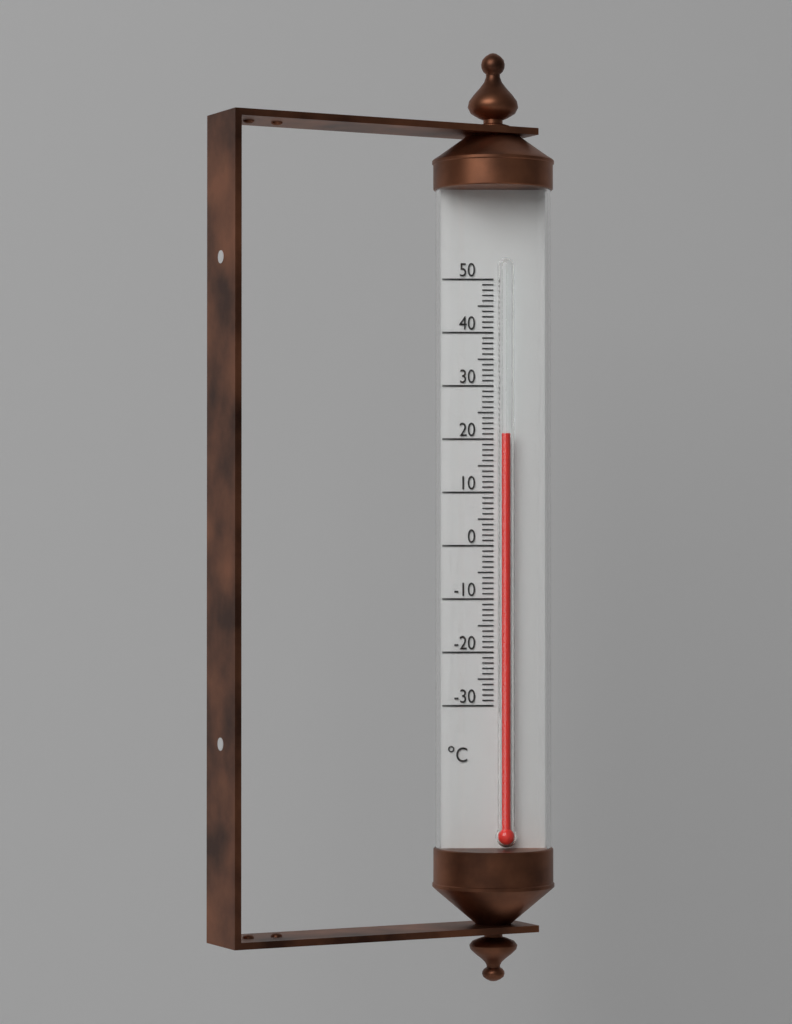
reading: 21 °C
